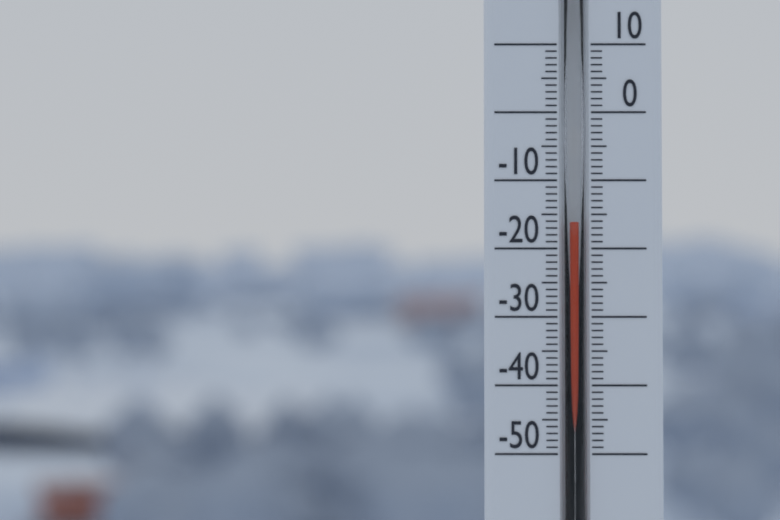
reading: -16 (no unit)
